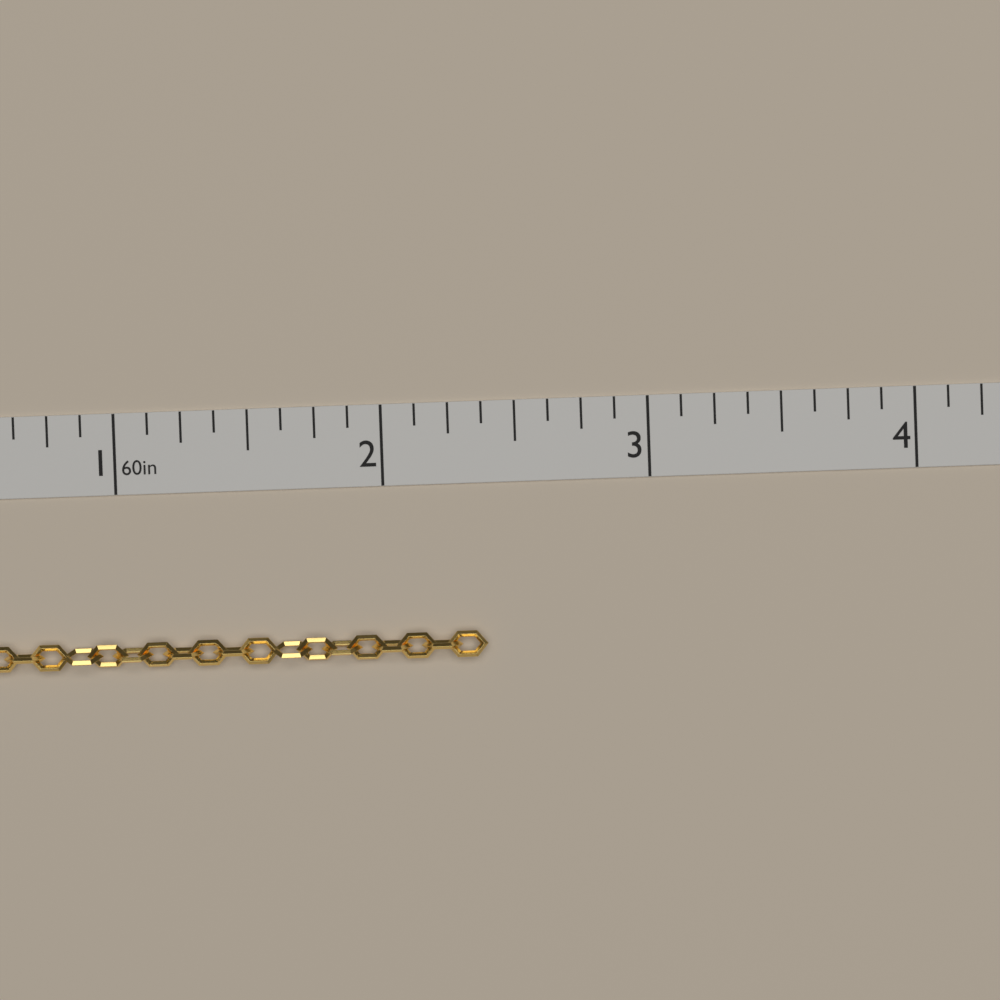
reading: 2.375 in
